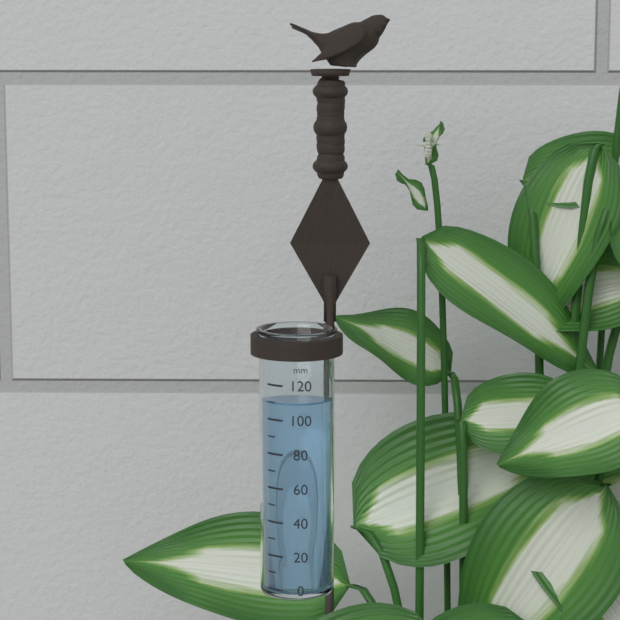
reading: 110 mm
